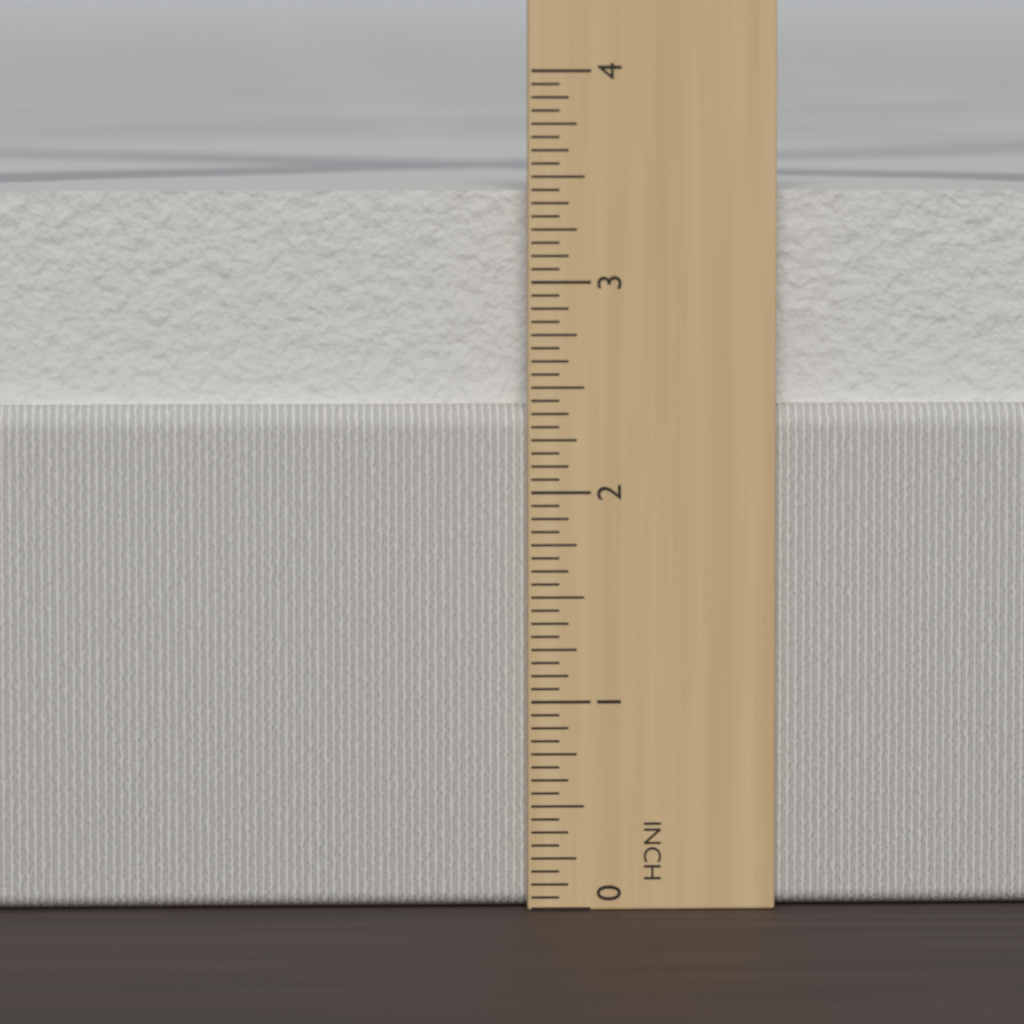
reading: 3.4375 in
